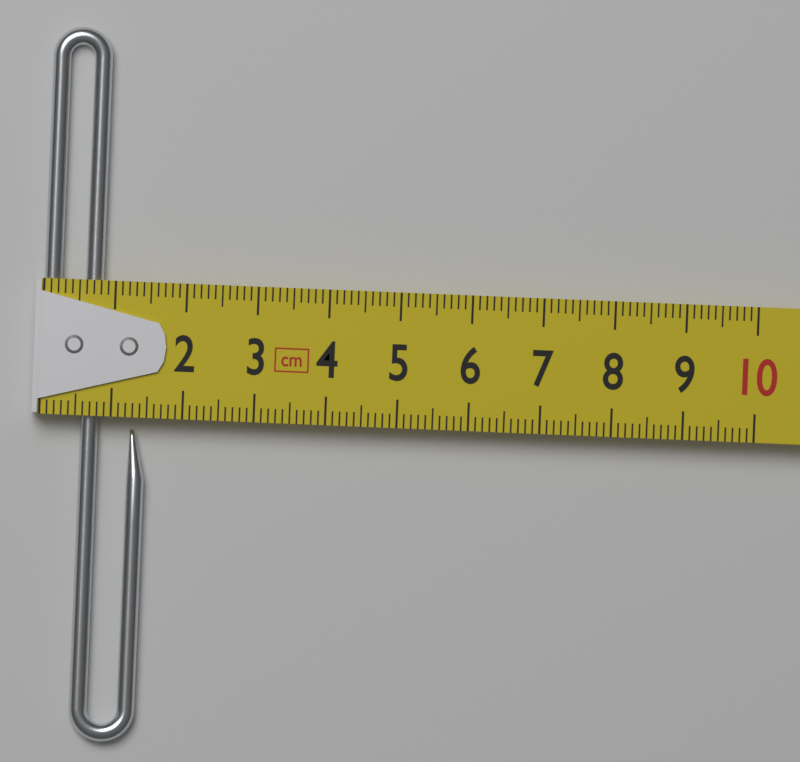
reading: 1.5 cm
